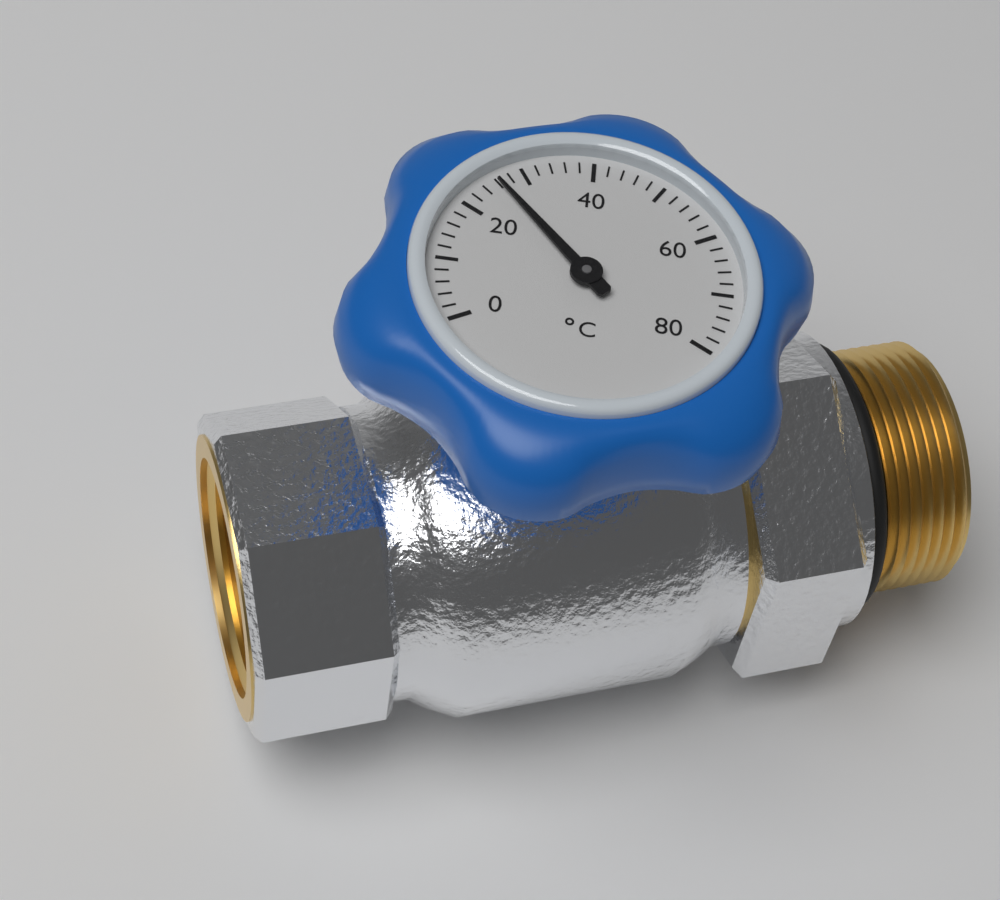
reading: 26 °C
